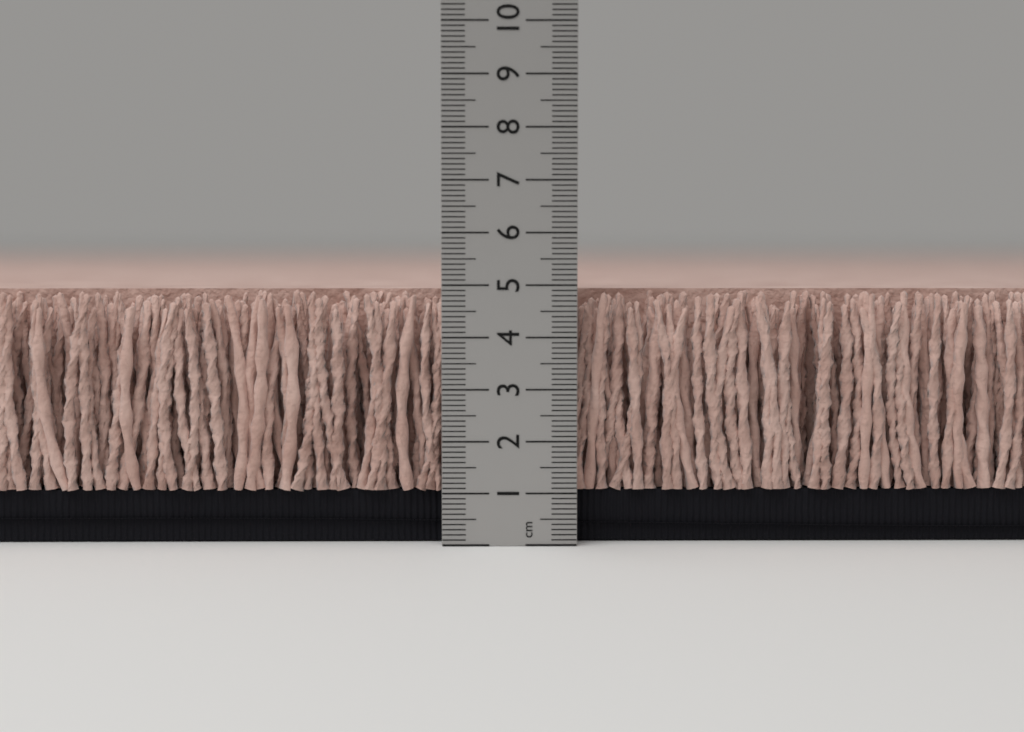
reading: 4.9 cm
